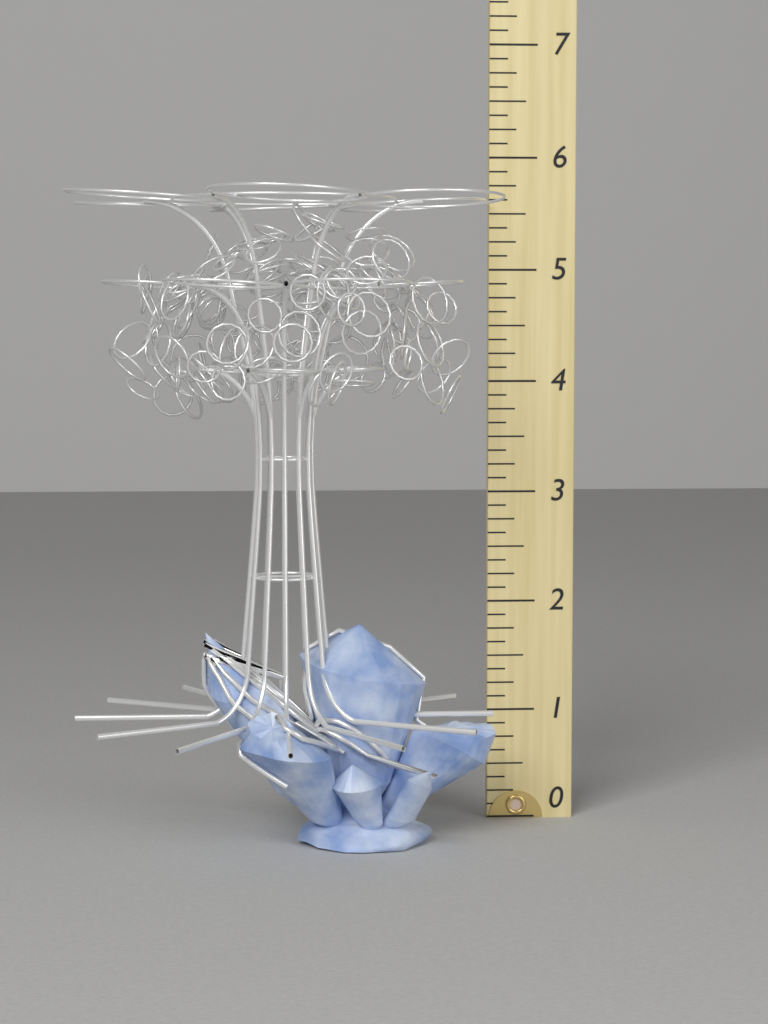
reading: 5.625 (no unit)
